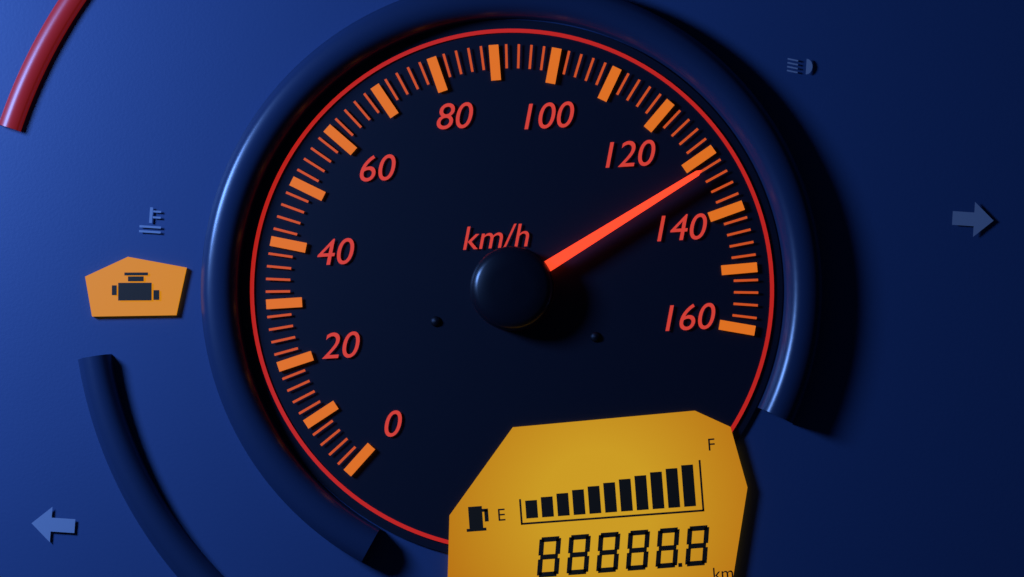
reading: 132 km/h
